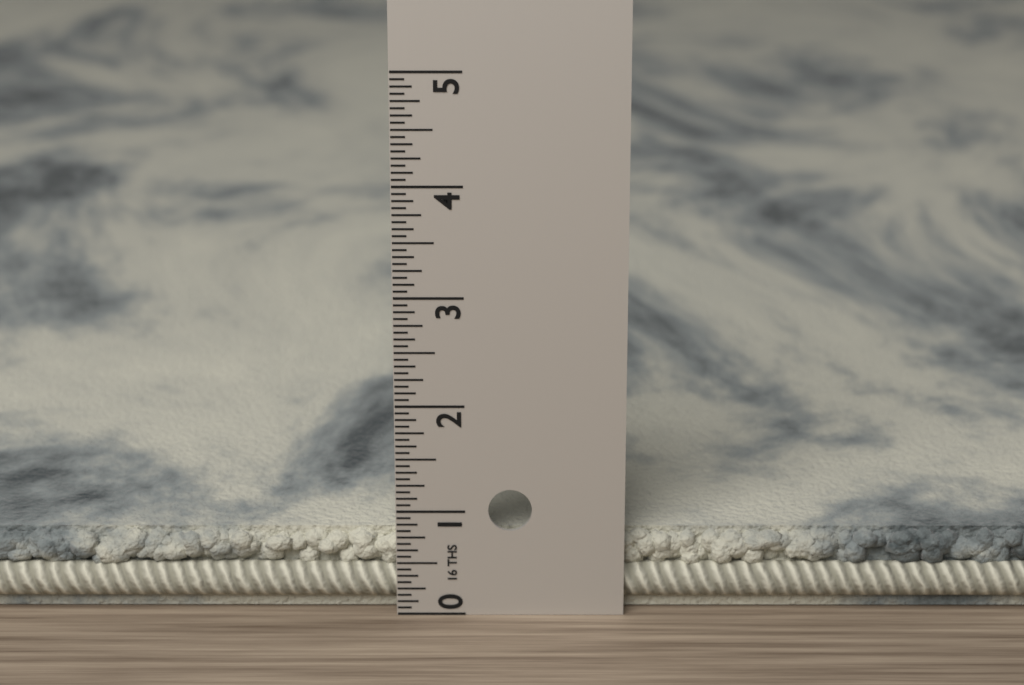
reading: 0.7500 in
